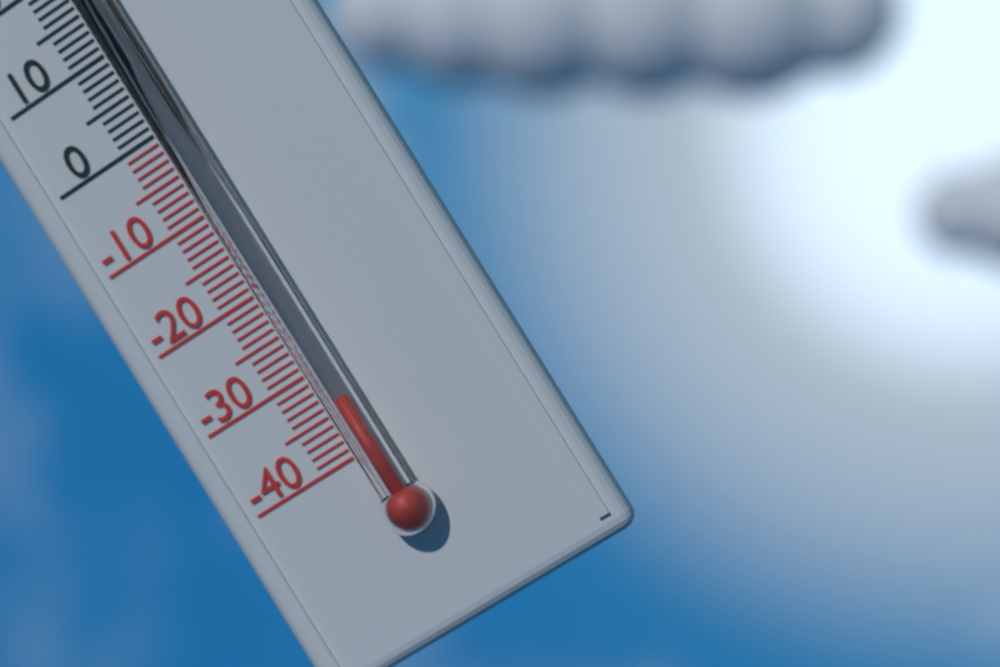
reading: -34 °C
